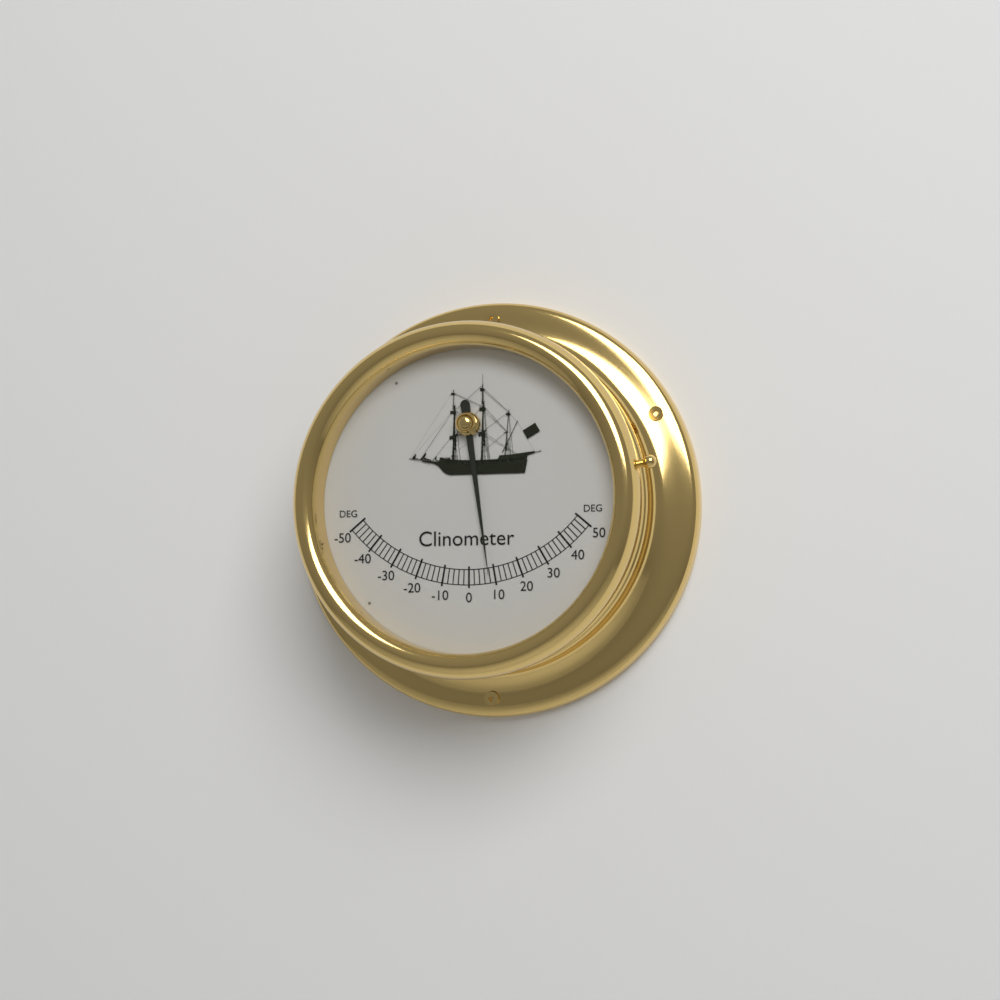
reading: 8 deg
